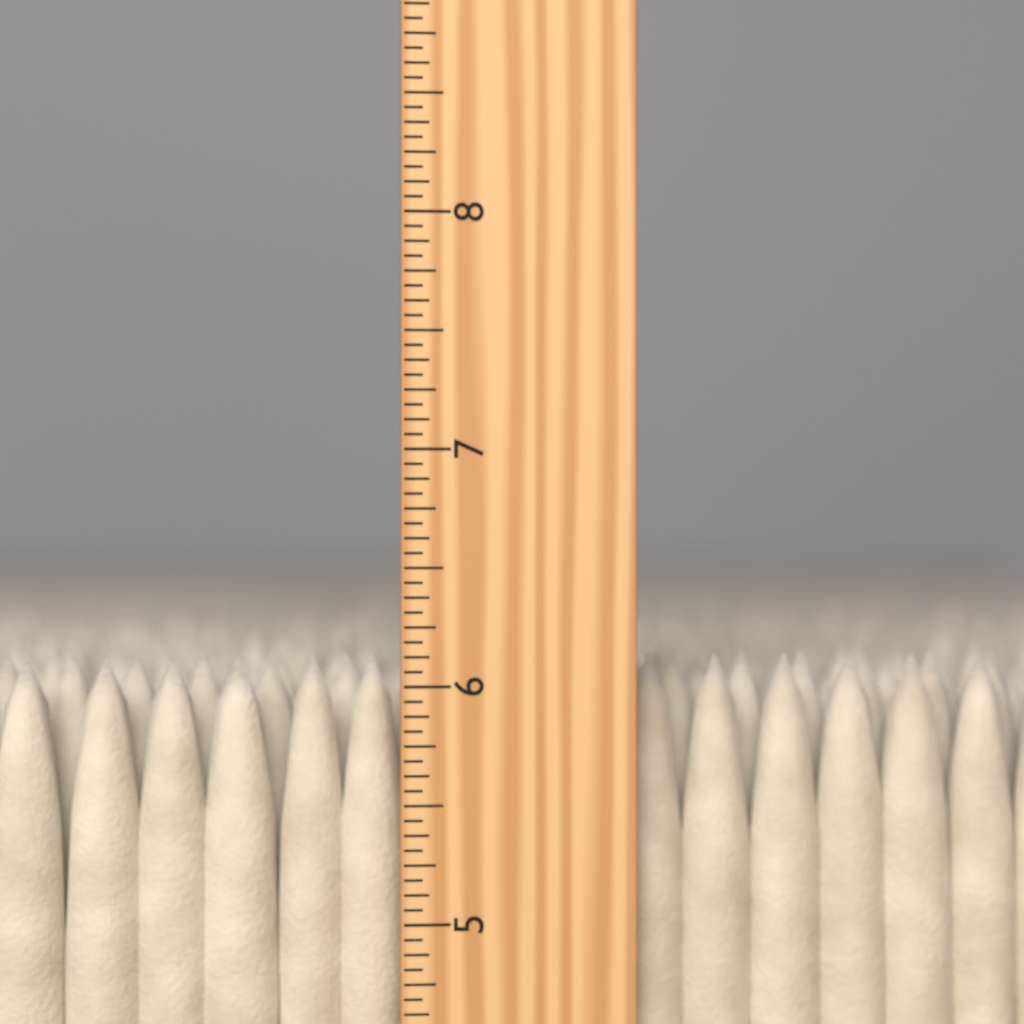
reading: 6.1250 inch
